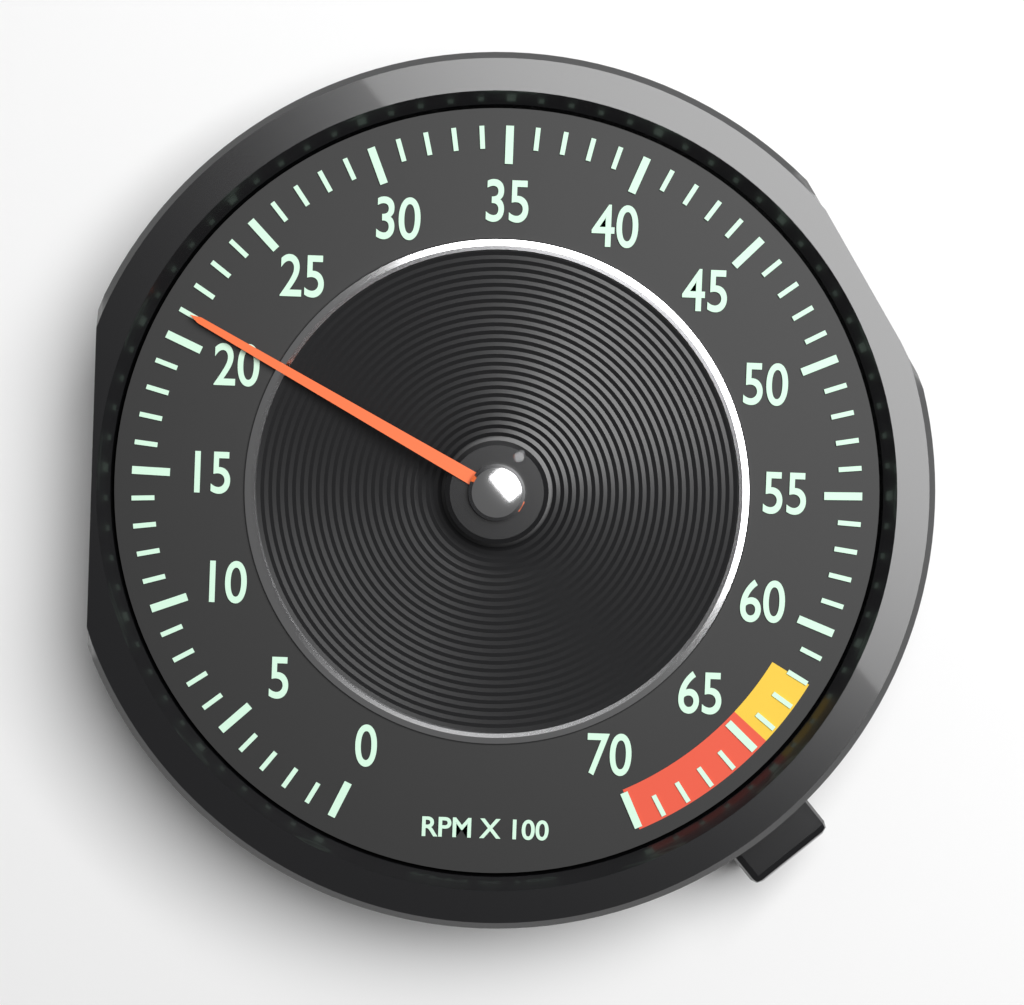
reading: 21 RPM x 100
